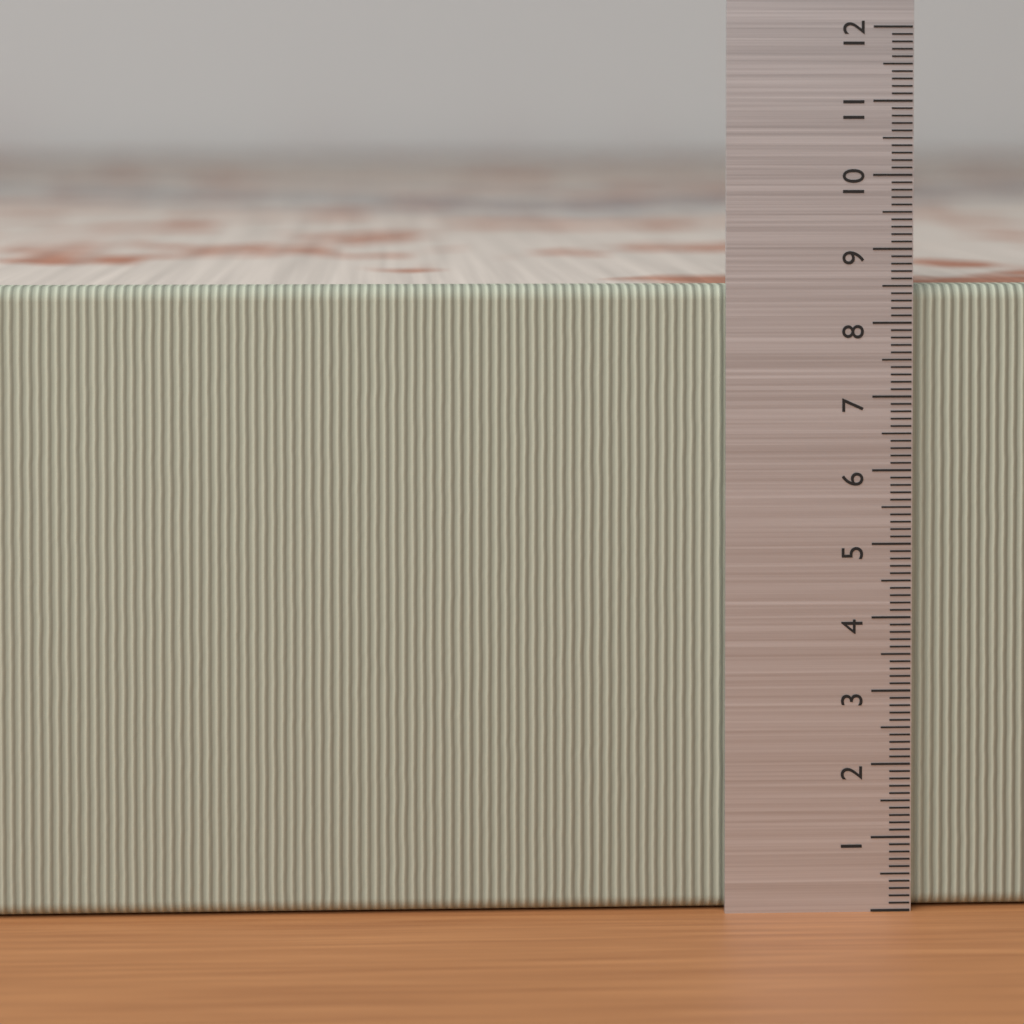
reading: 8.5 (no unit)
